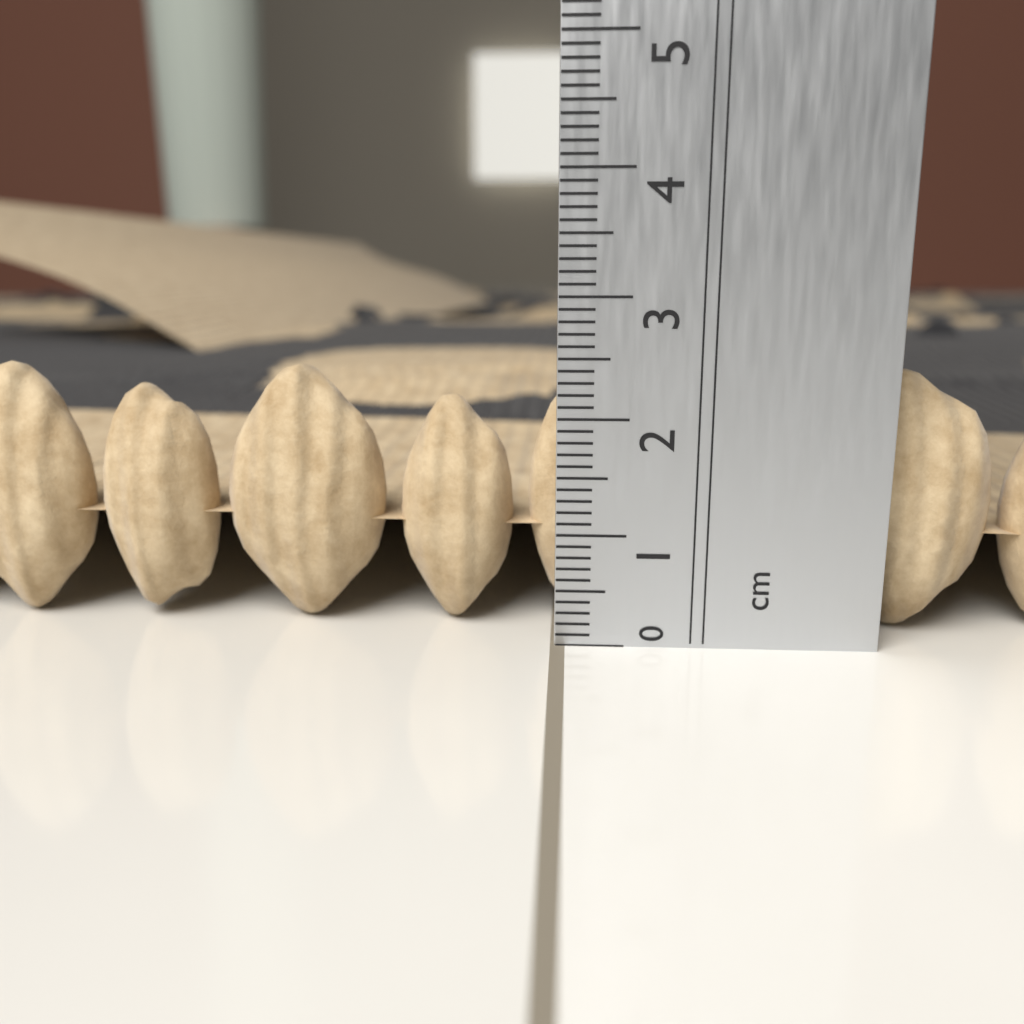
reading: 2.4 cm
